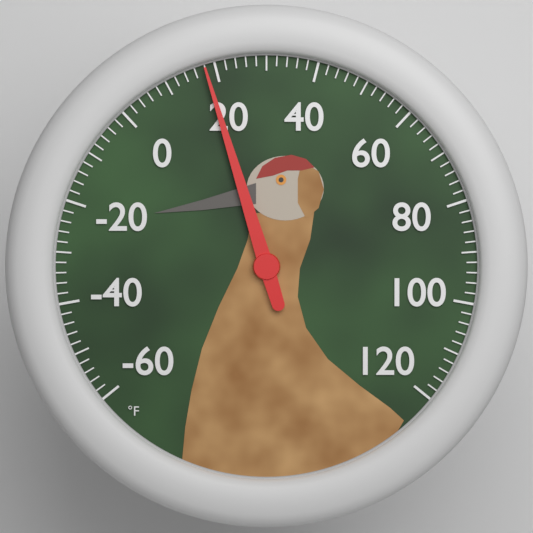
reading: 18 °F
